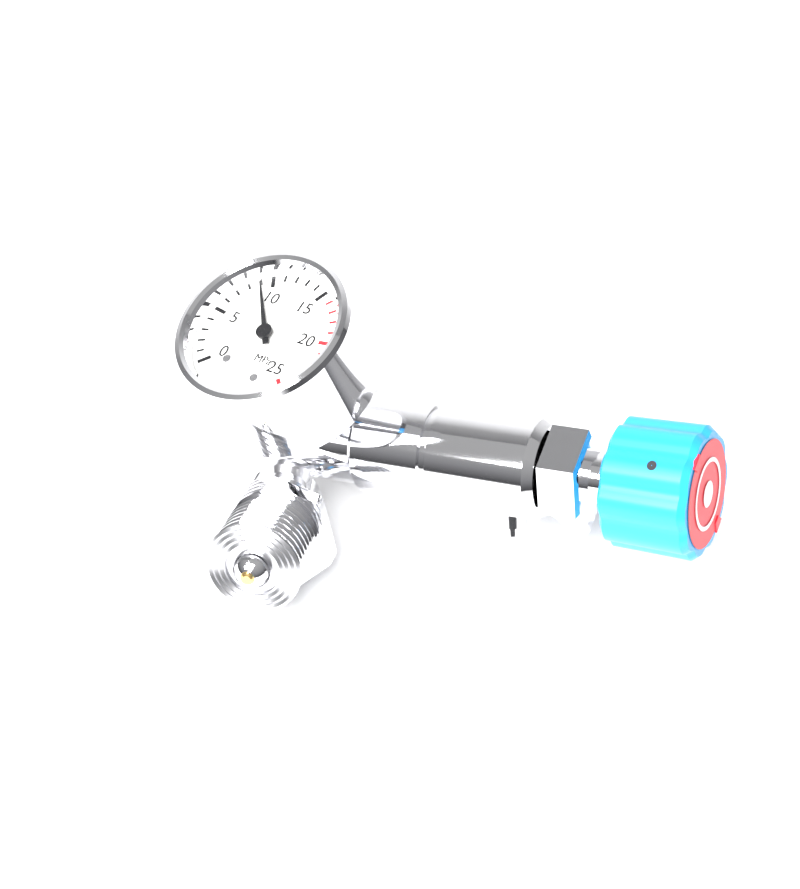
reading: 9 MPa
